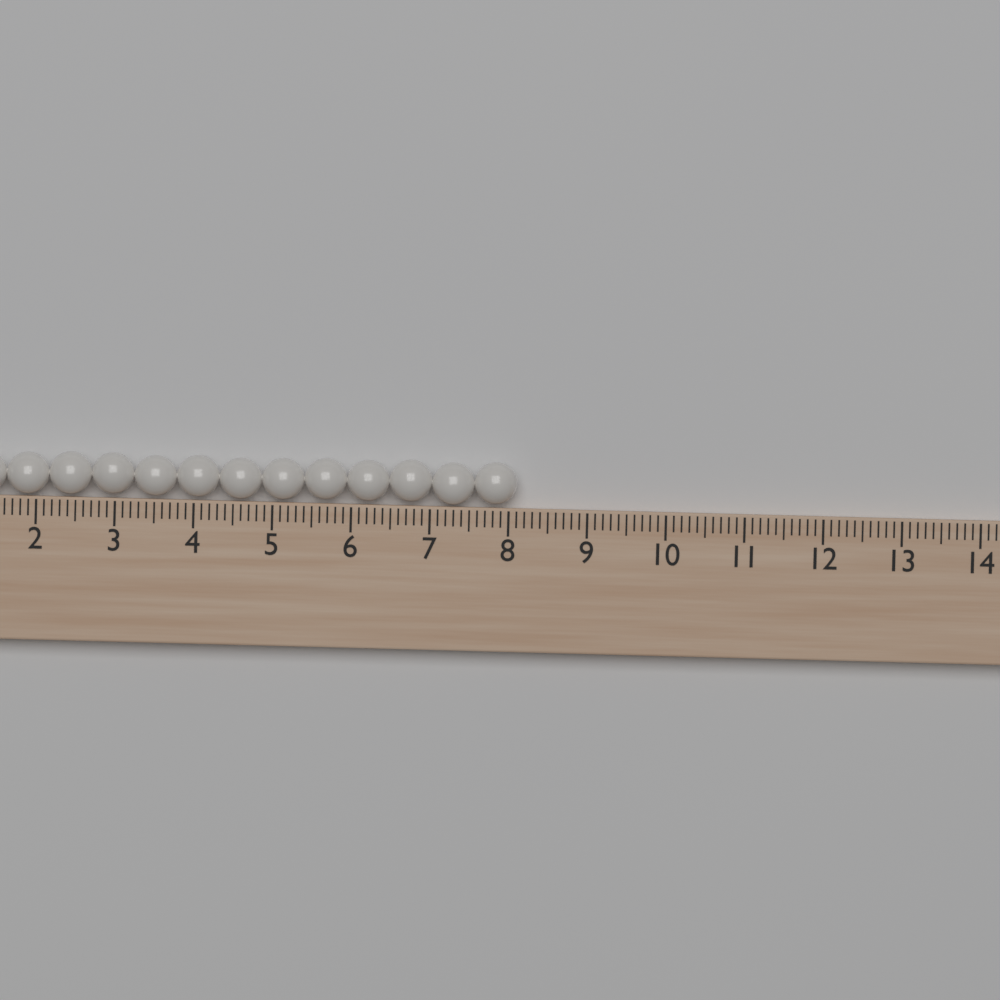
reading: 8.1 (no unit)
